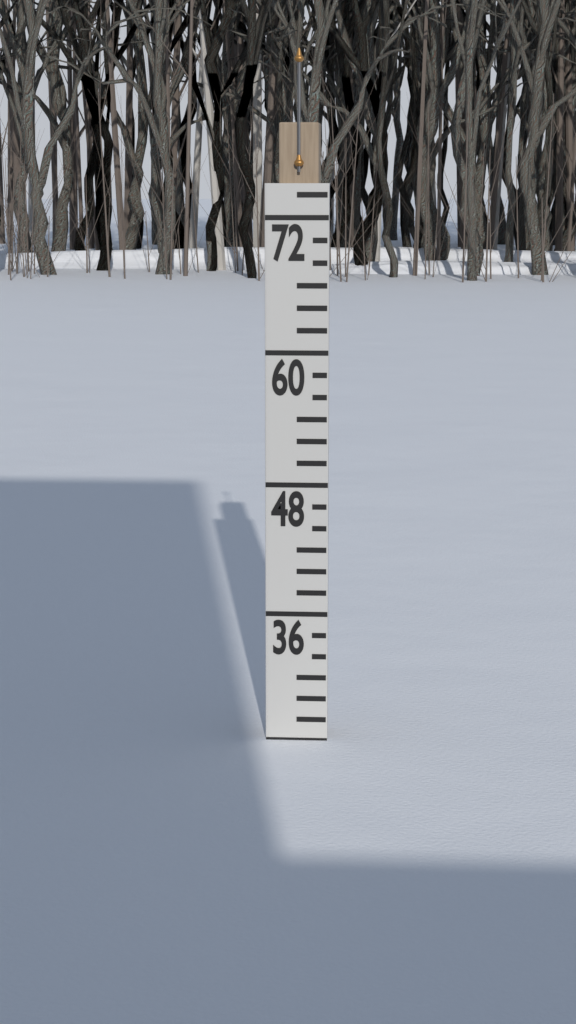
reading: 24 (no unit)
